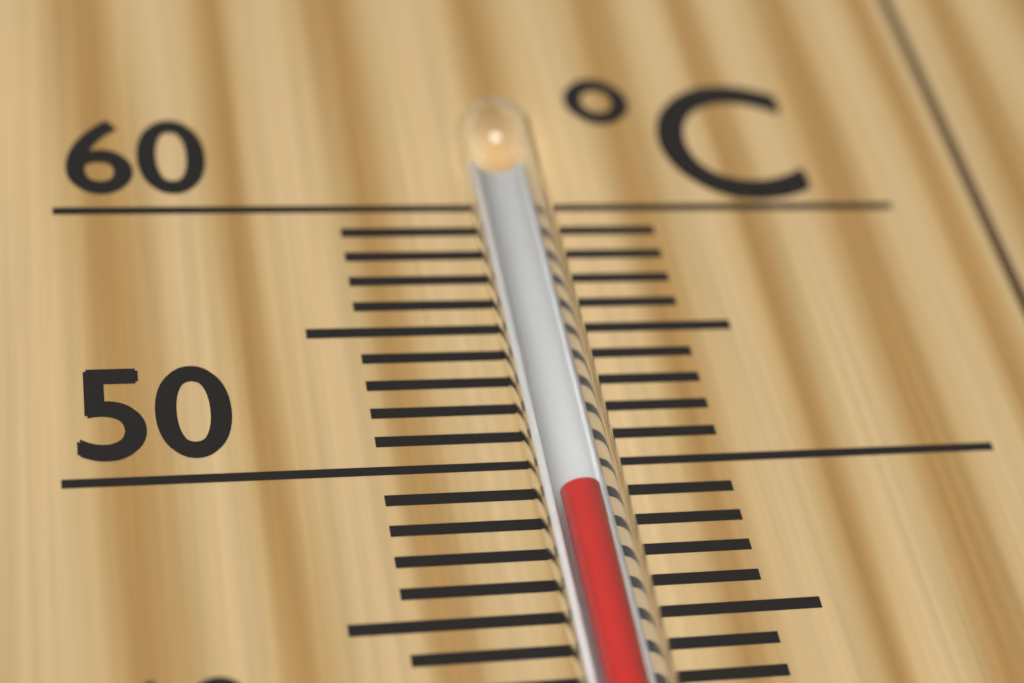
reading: 48 °C
